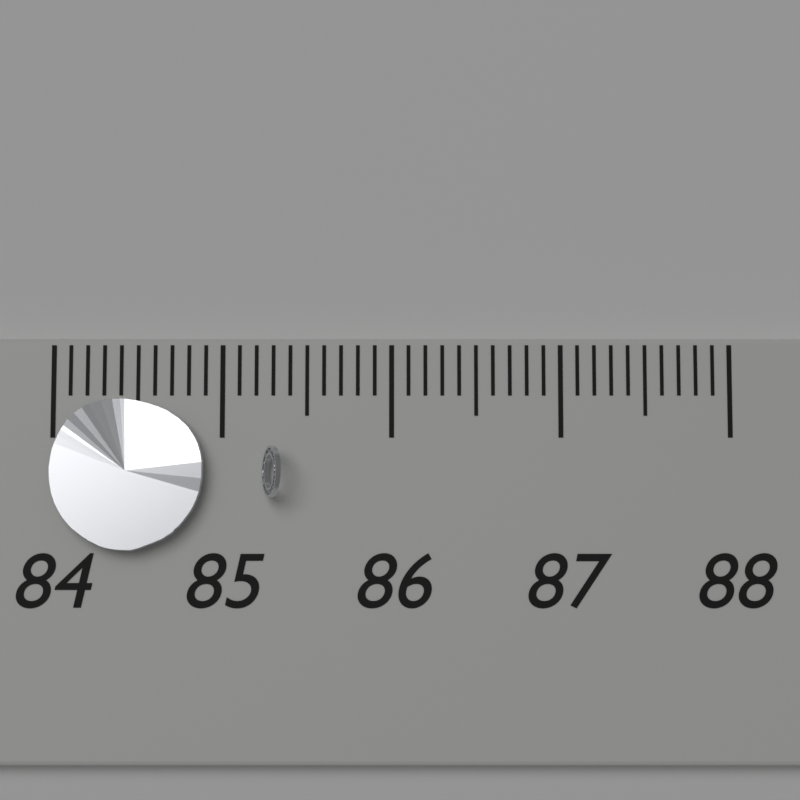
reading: 84.9 (no unit)
